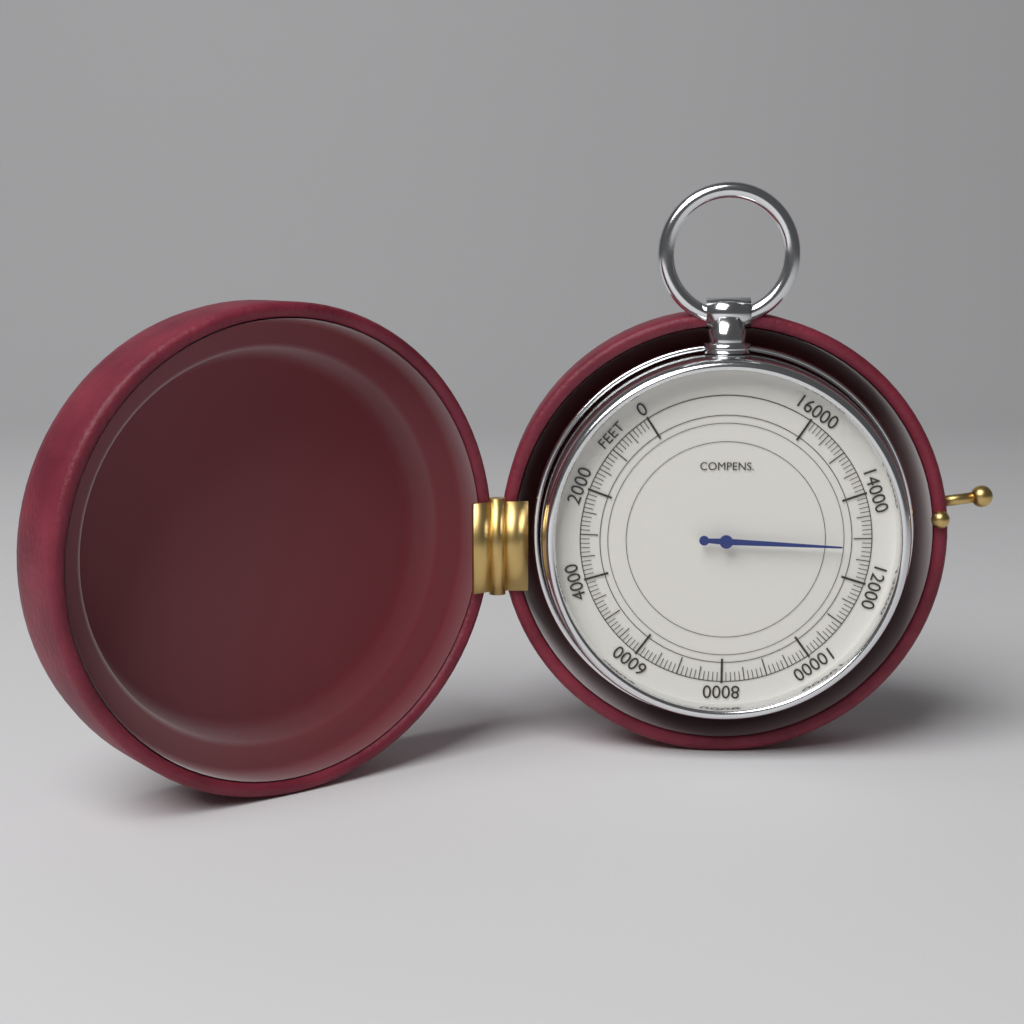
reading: 12800 feet
